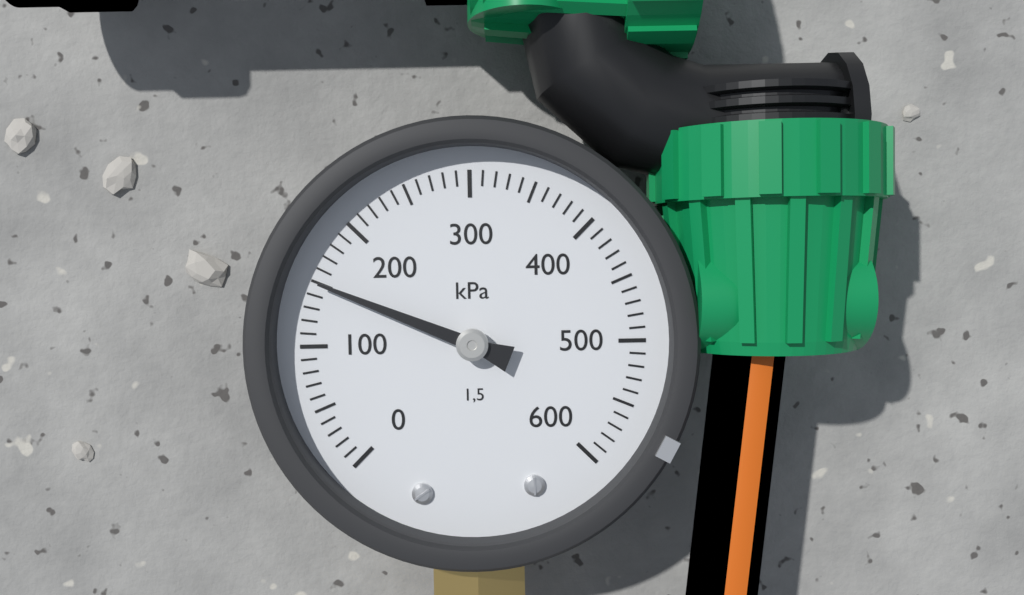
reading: 150 kPa
